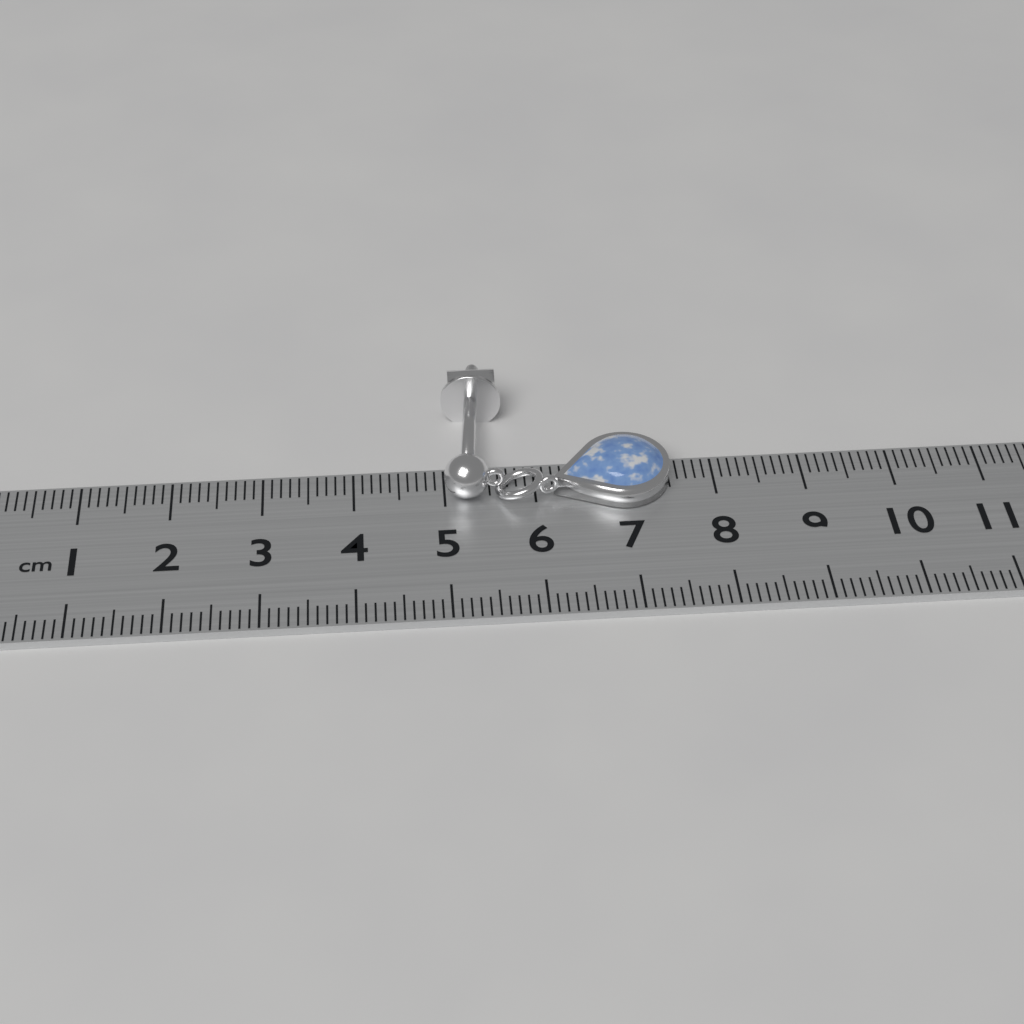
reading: 7.5 cm
